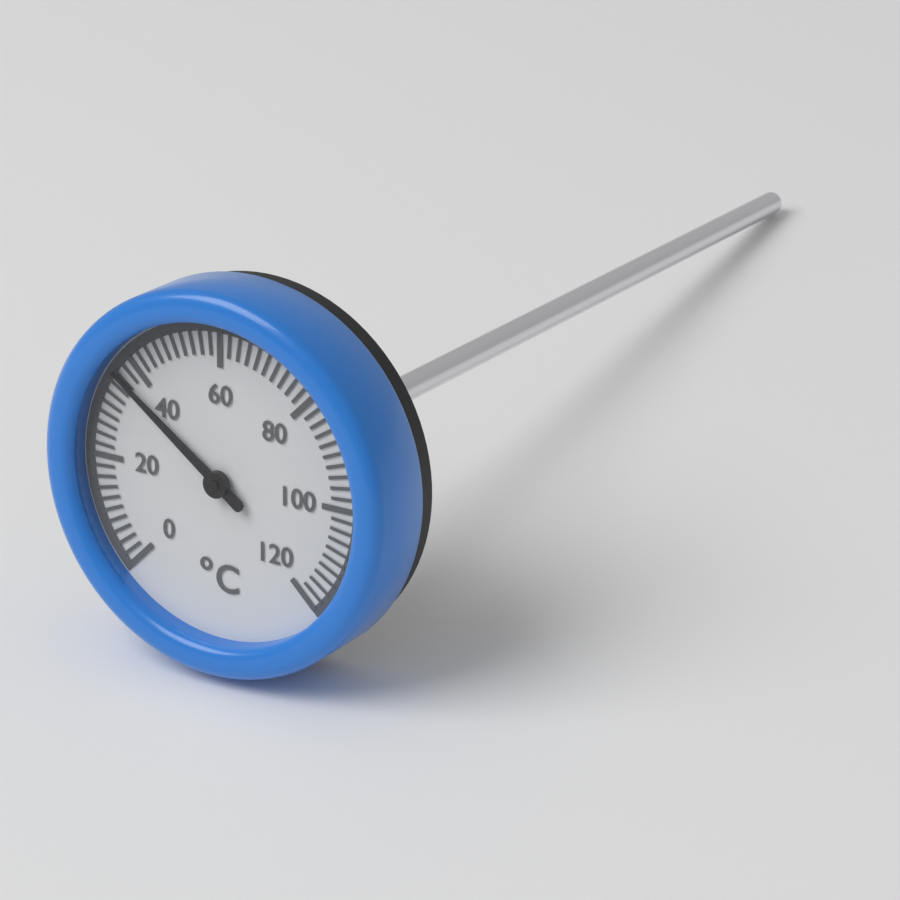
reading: 36 °C
